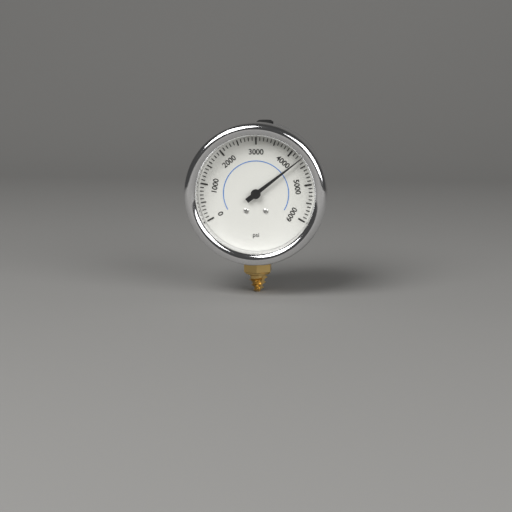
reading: 4300 psi
